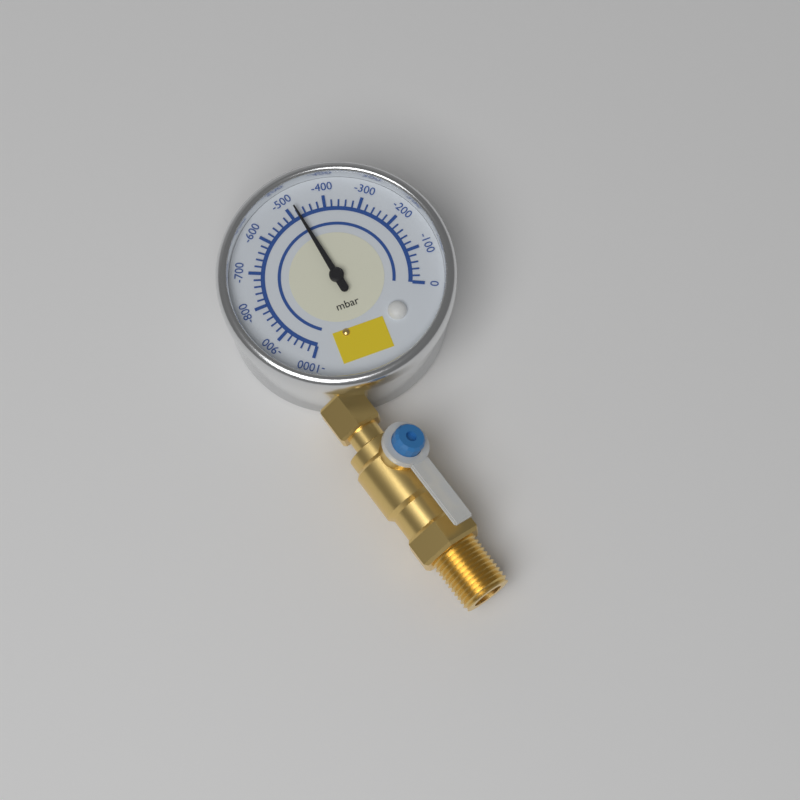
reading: -480 mbar
